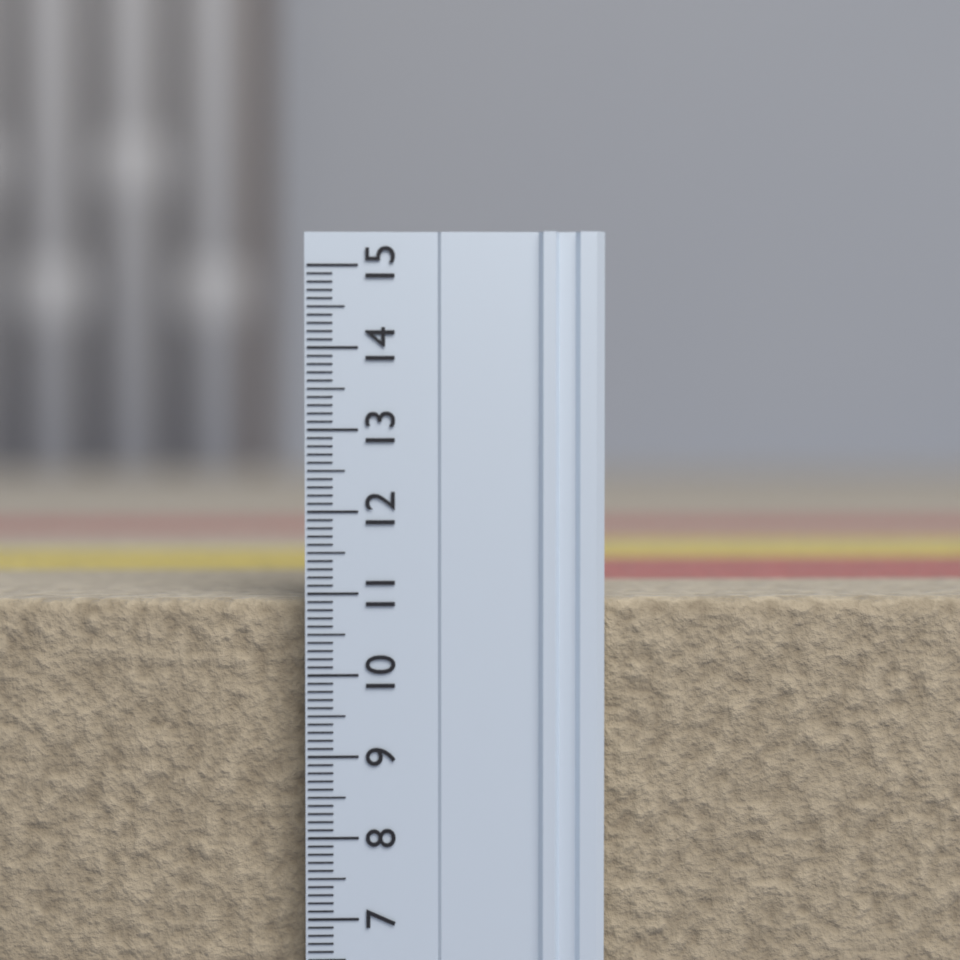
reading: 10.9 (no unit)
